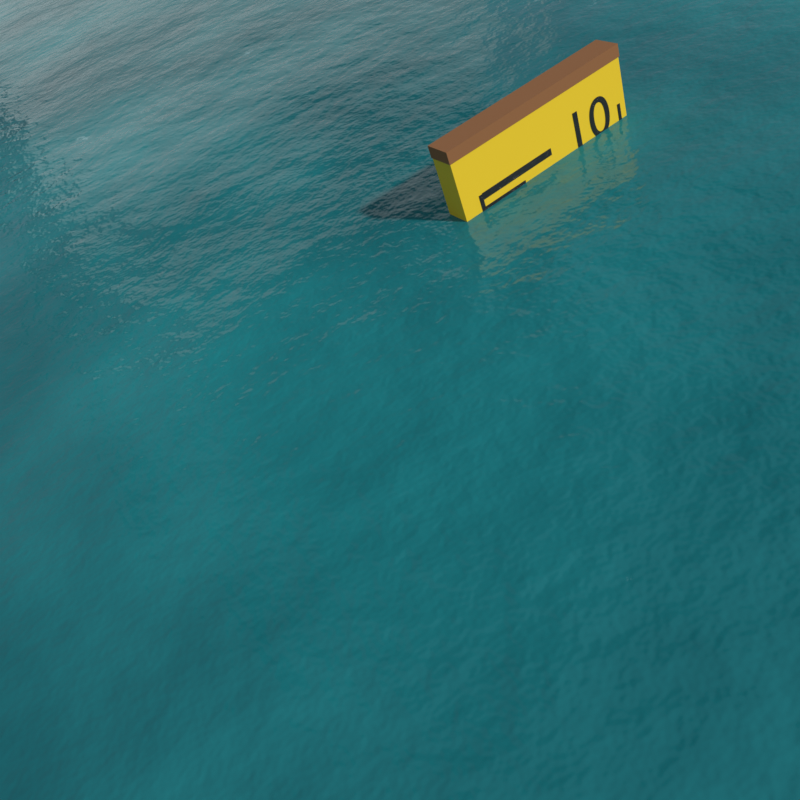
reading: 9.9 (no unit)
